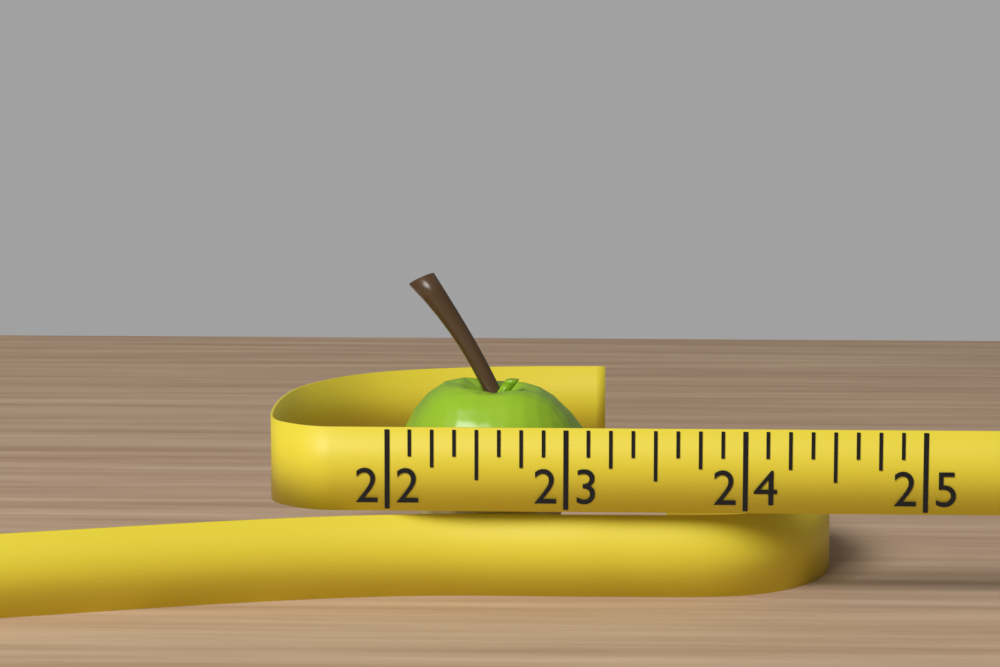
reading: 23.125 (no unit)
